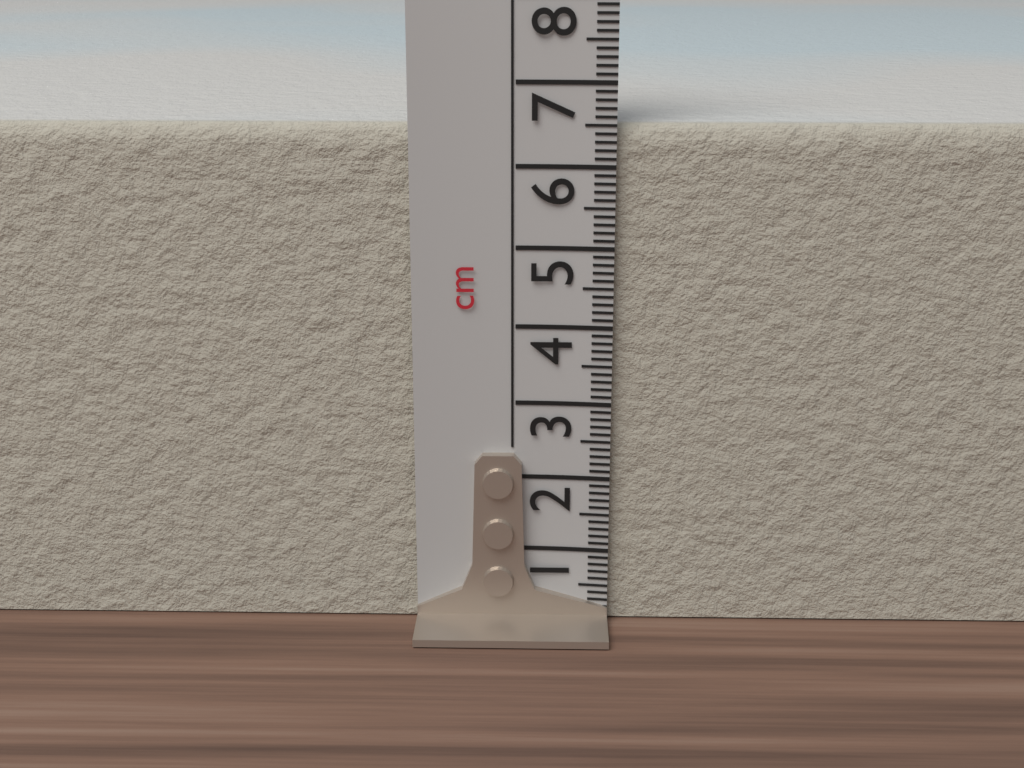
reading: 6.5 cm
